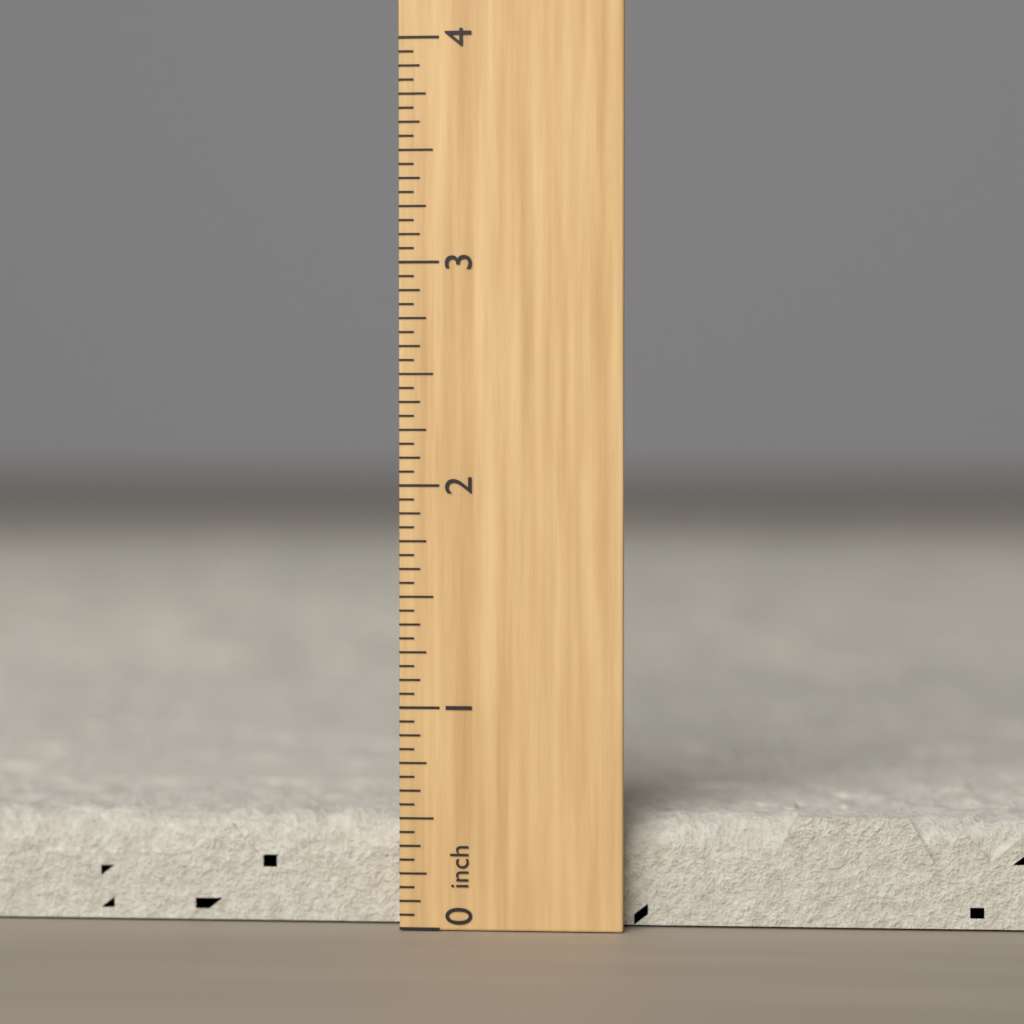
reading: 0.5000 inch
